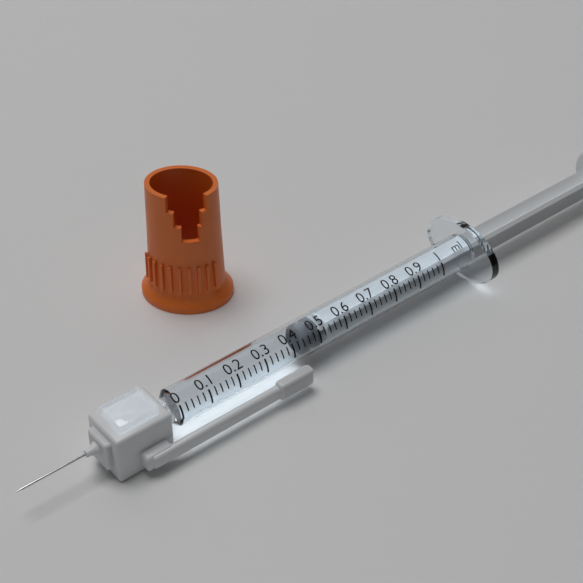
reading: 0.44 ml
